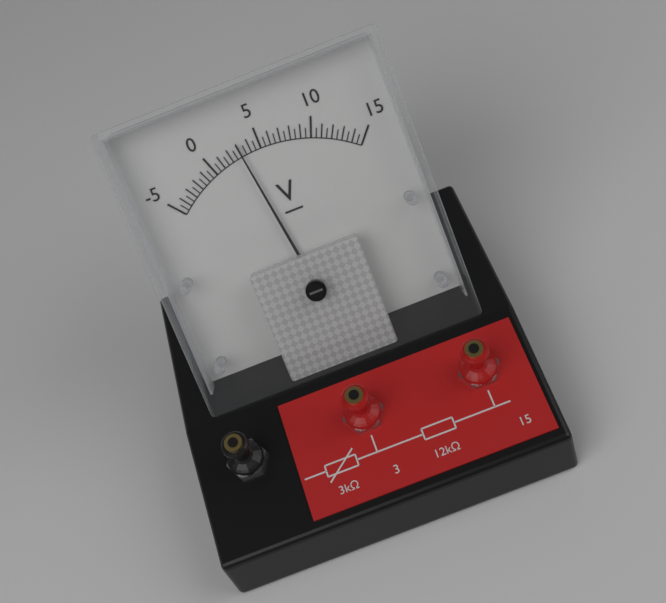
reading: 3.0 V
